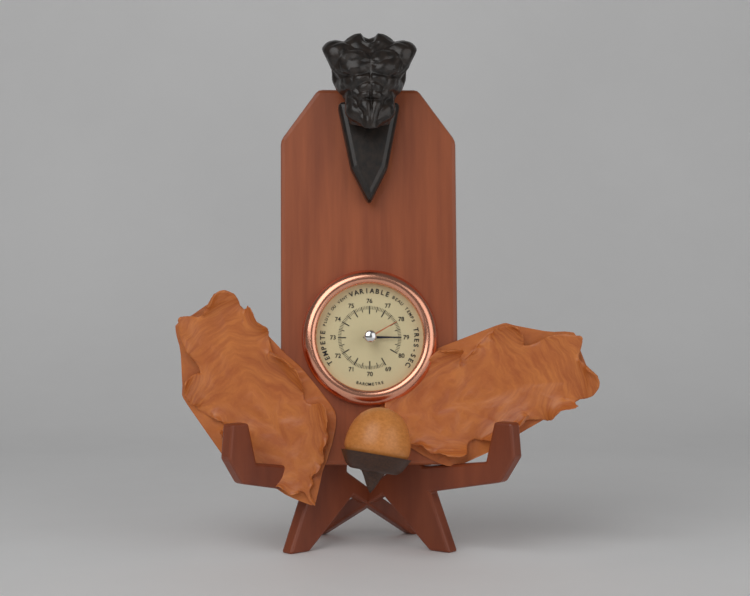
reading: 79.0 (no unit)
